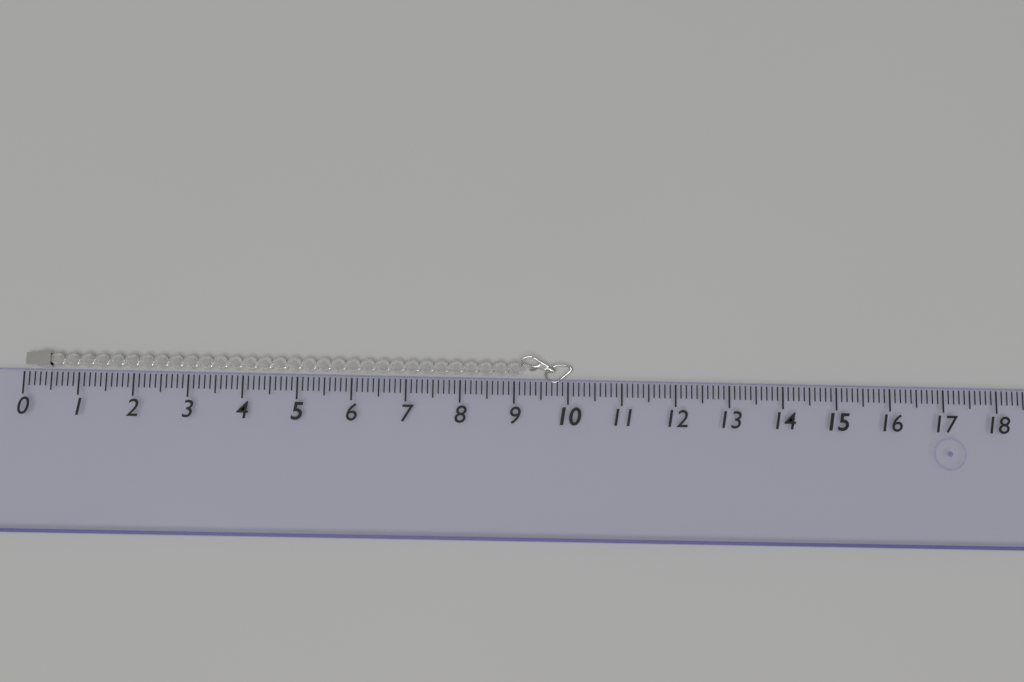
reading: 10.1 (no unit)
